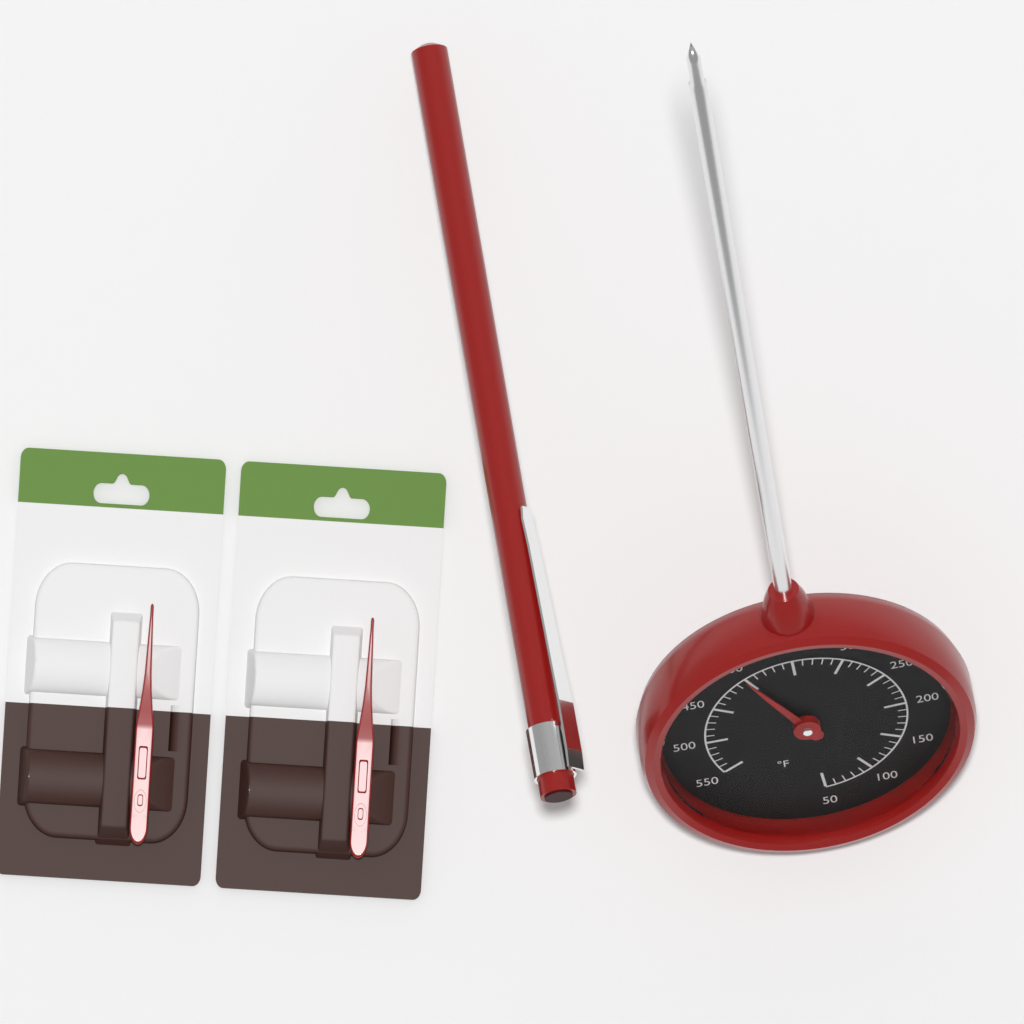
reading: 400 °F
